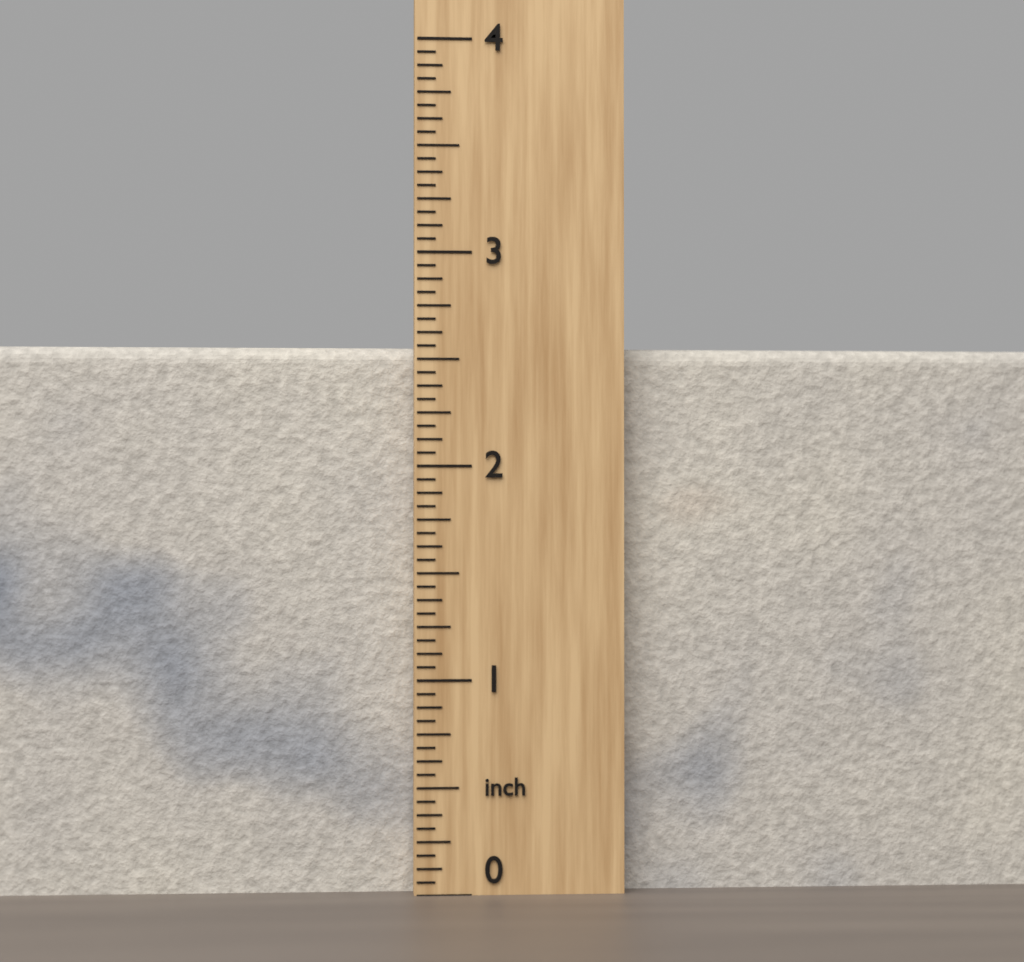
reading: 2.5625 inch
